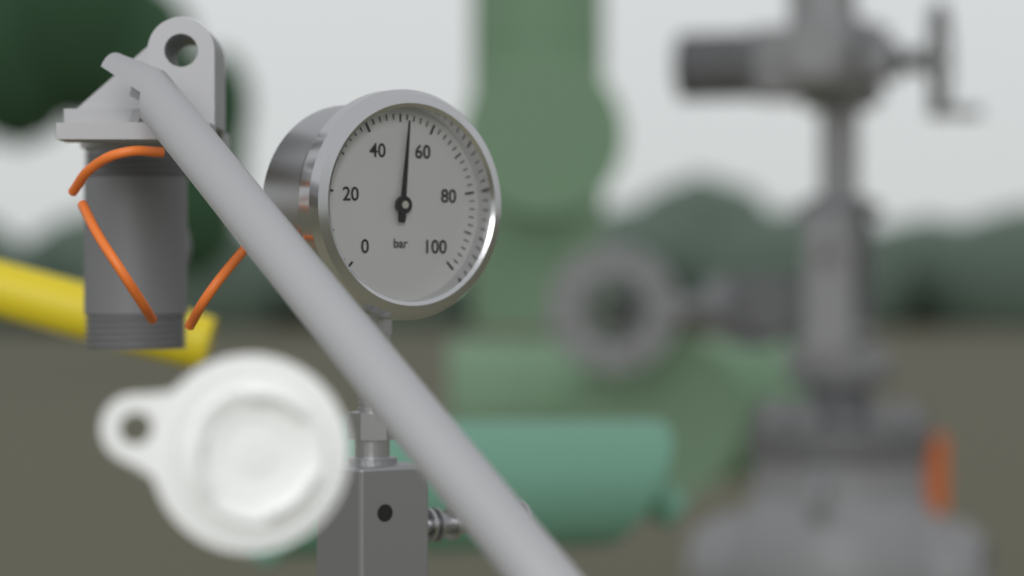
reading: 52 bar
